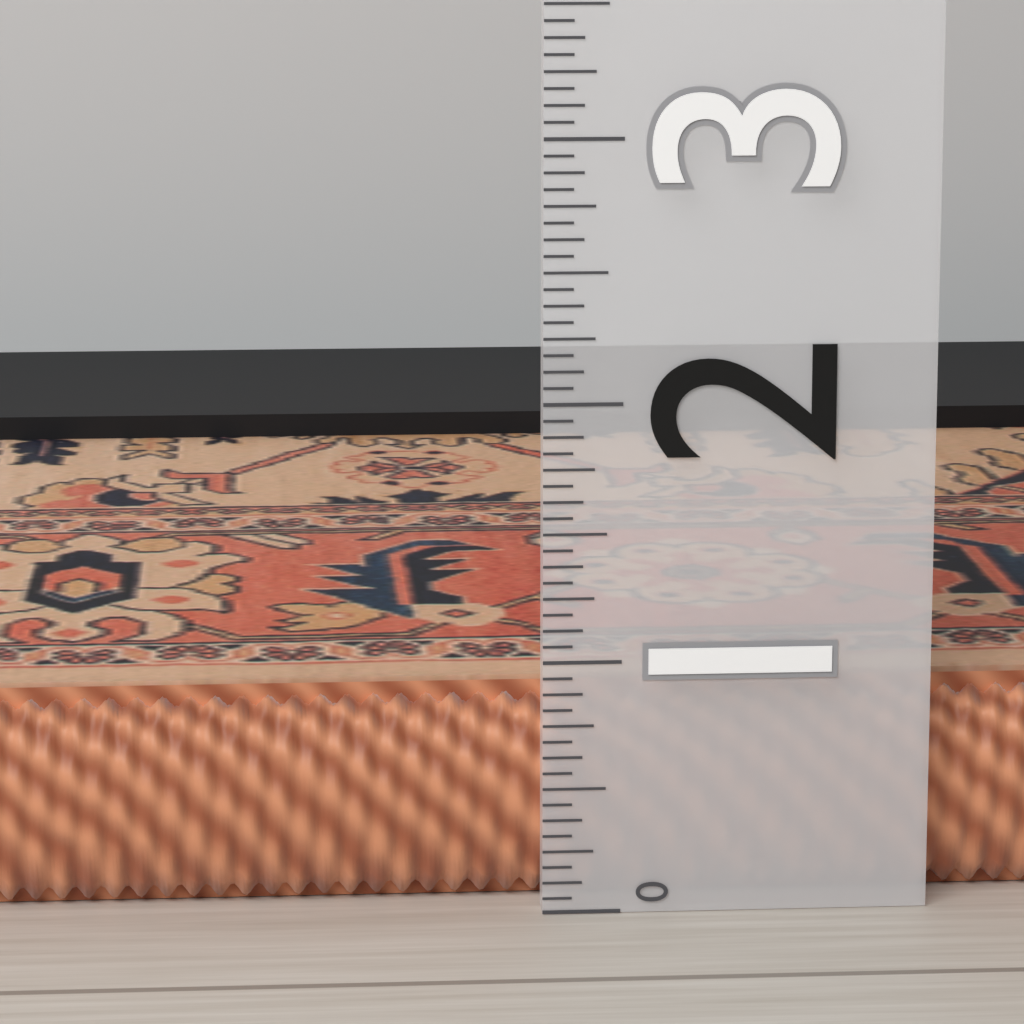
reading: 0.8750 (no unit)
